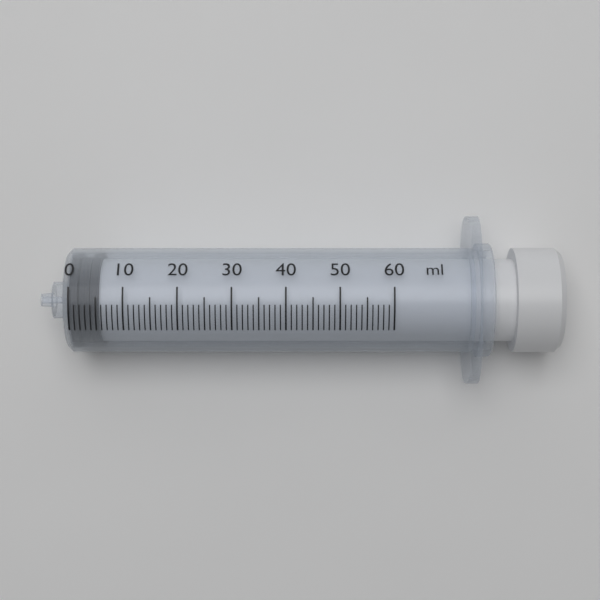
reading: 0 ml
